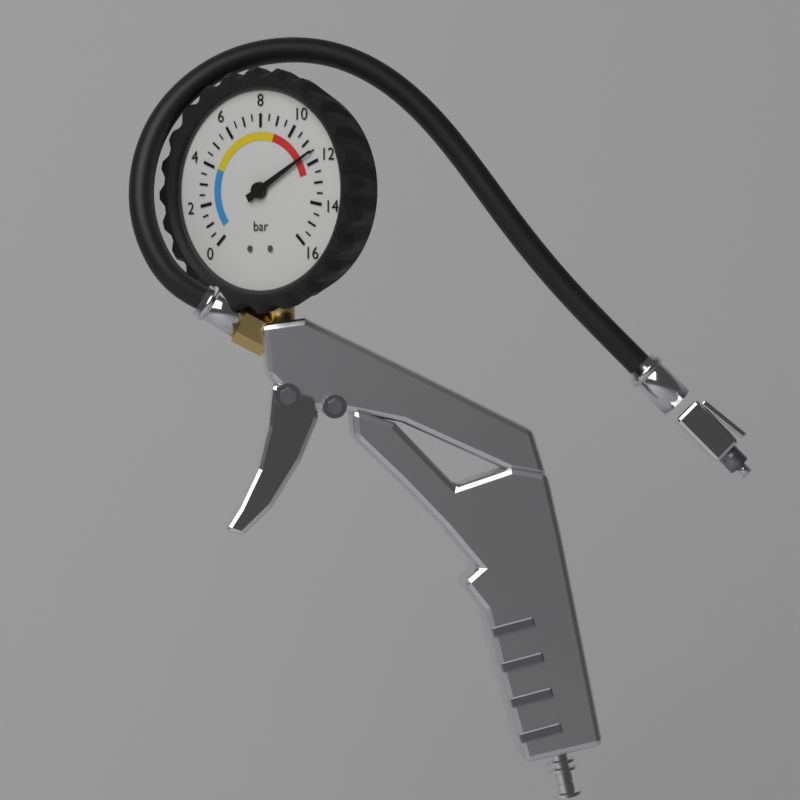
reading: 11.5 bar
